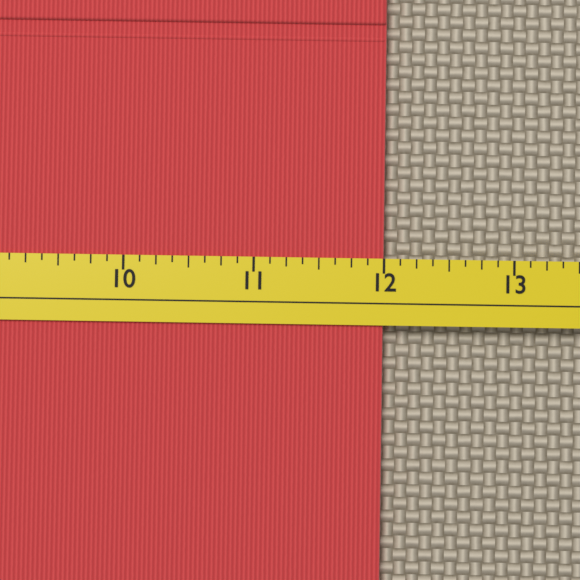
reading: 12.000 (no unit)
